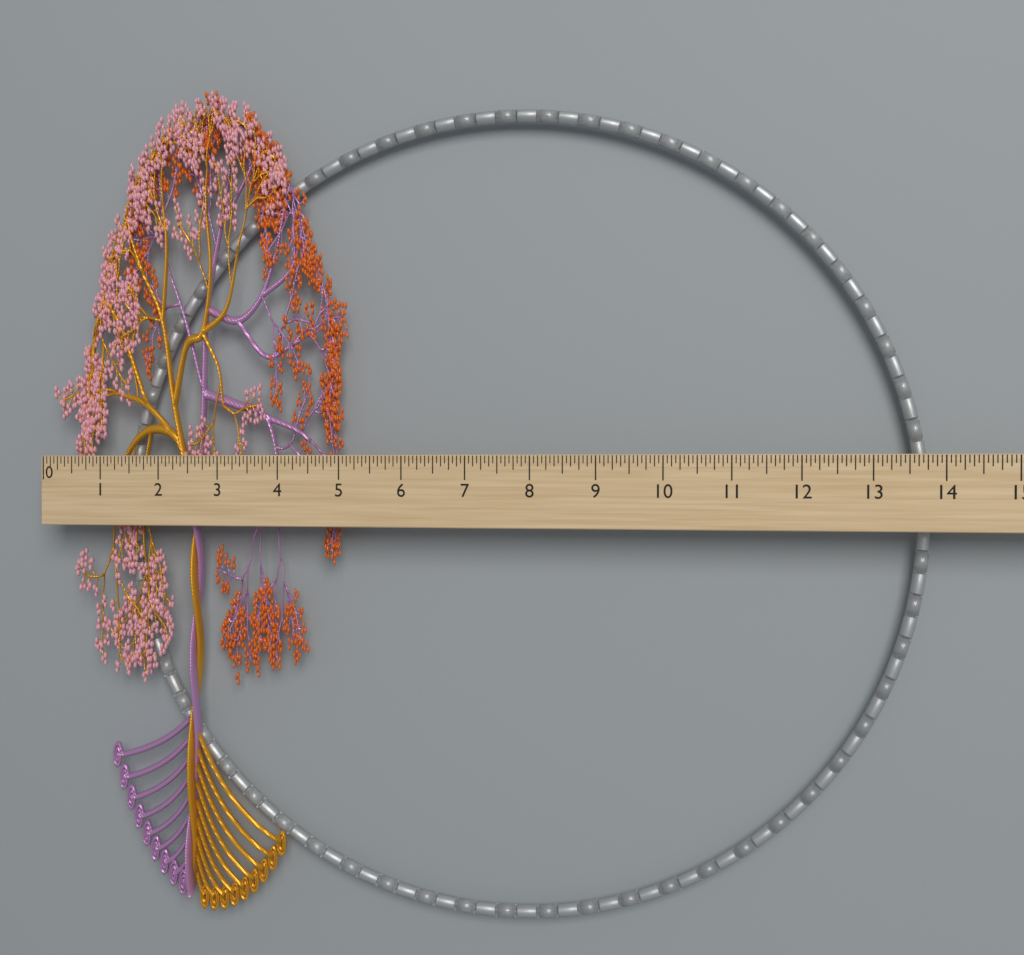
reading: 5.0000 (no unit)
